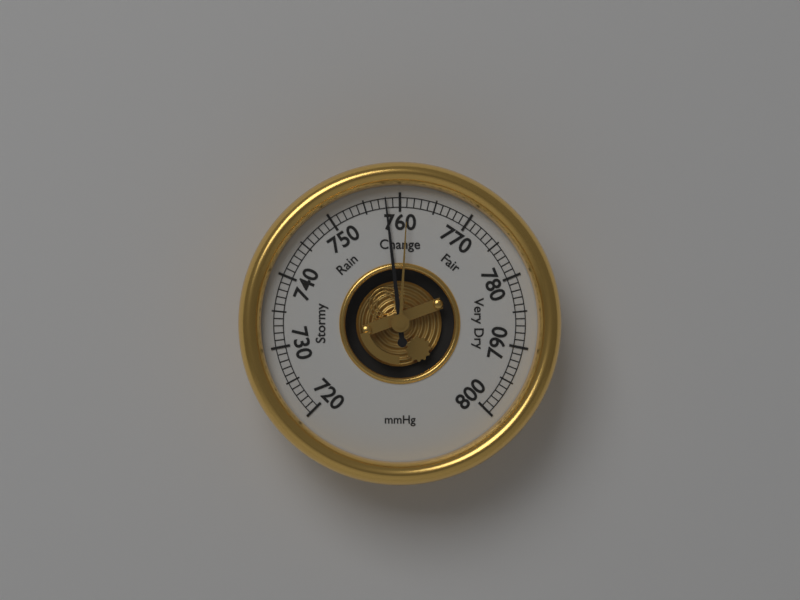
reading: 758 mmHg
